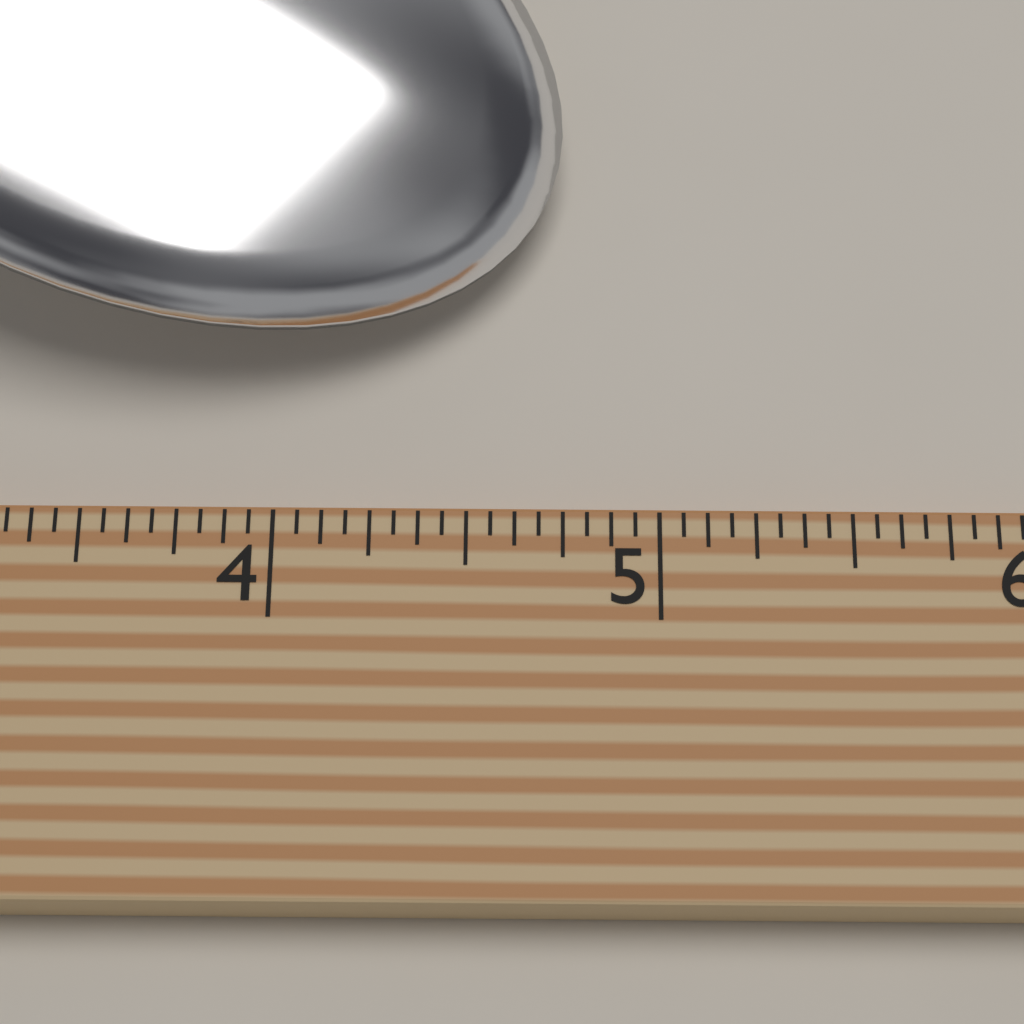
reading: 4.7500 (no unit)
